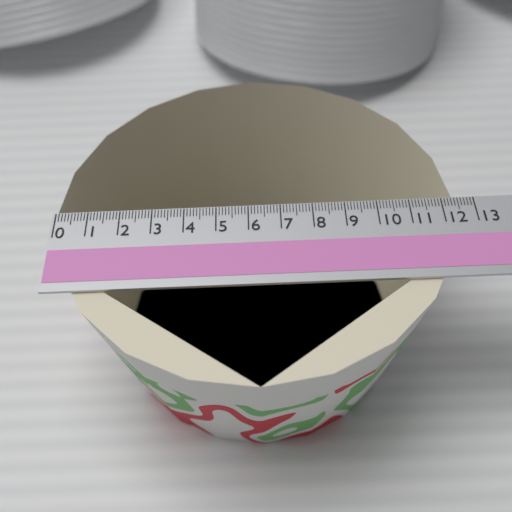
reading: 12.4 (no unit)
